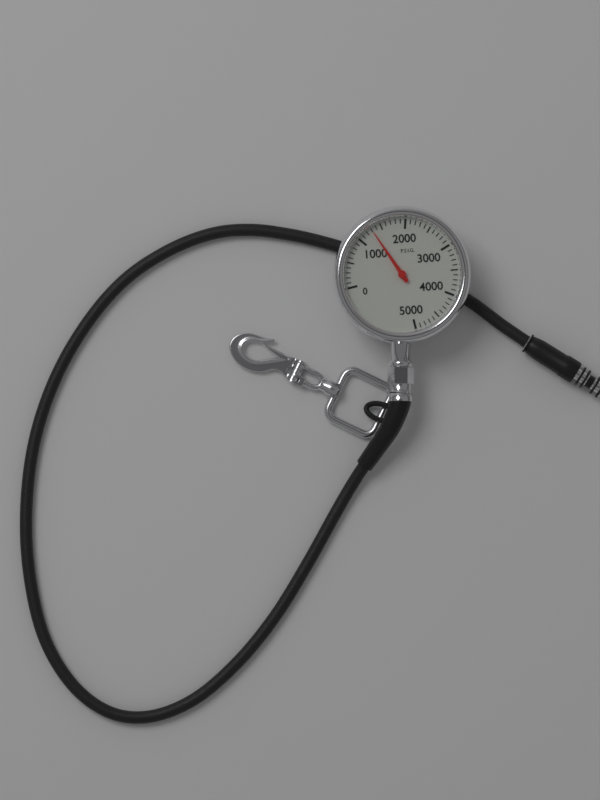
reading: 1300 psi
